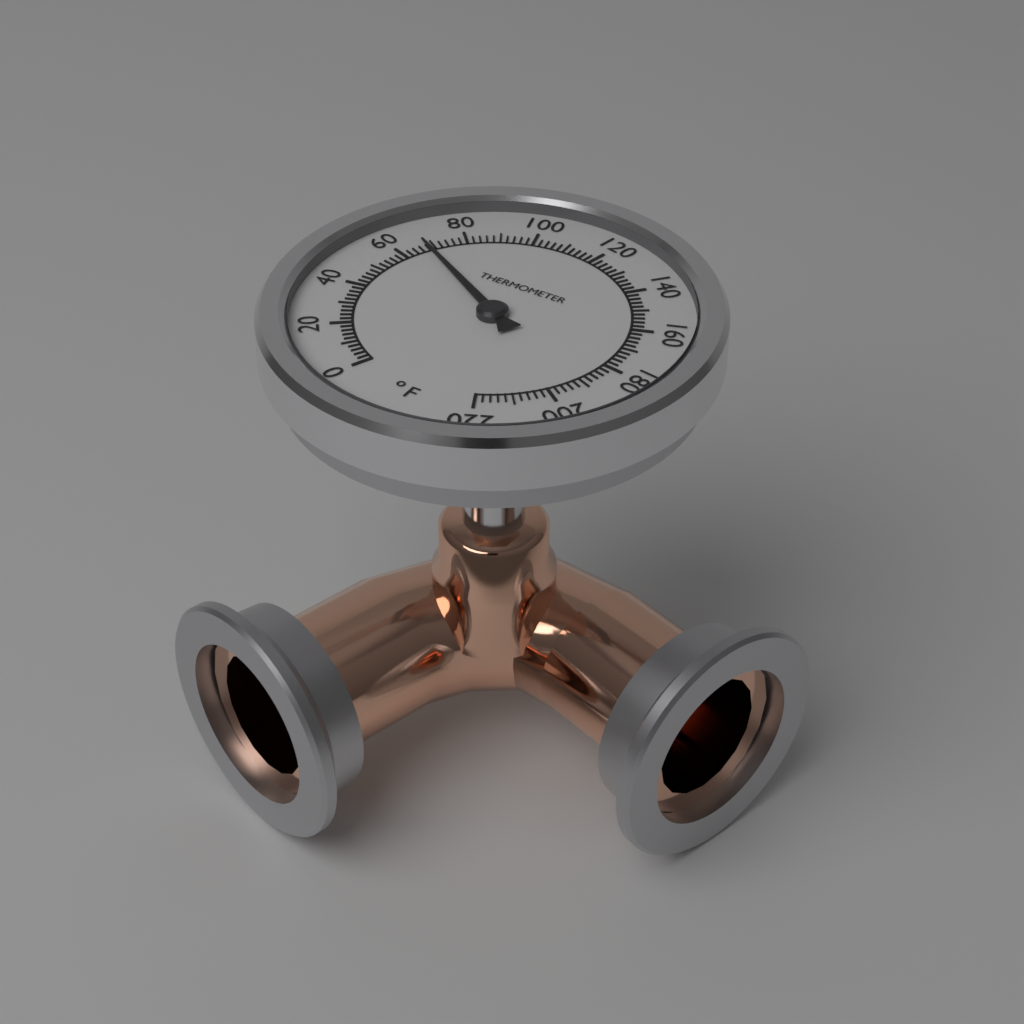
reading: 68 °F
